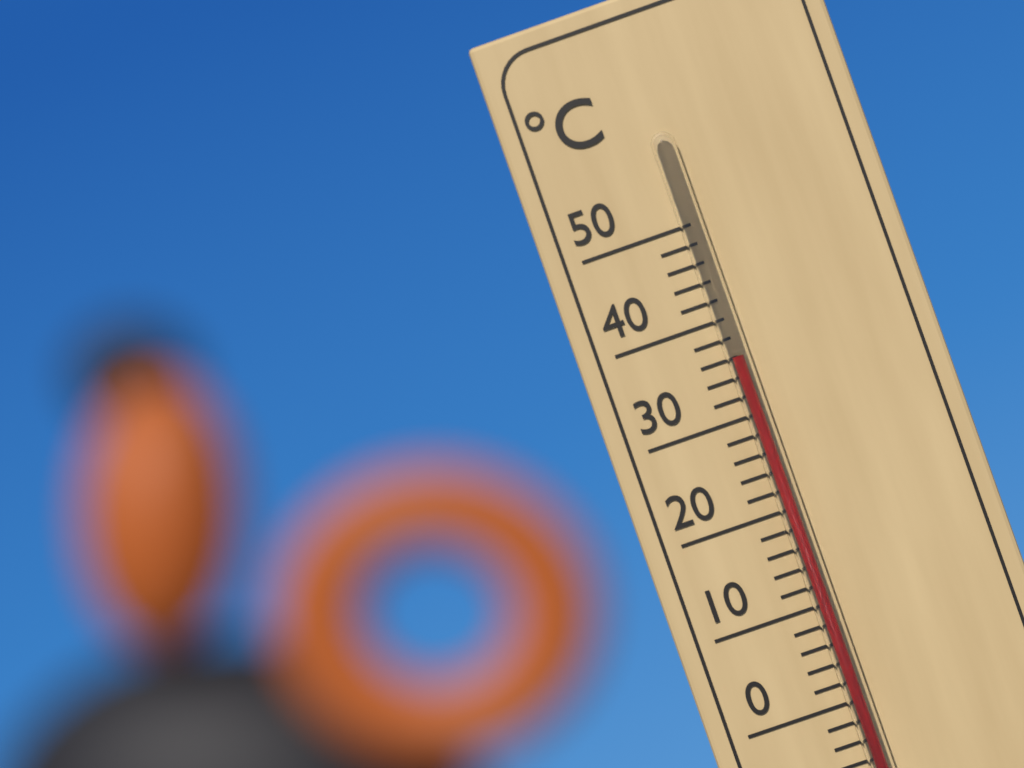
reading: 36 °C
